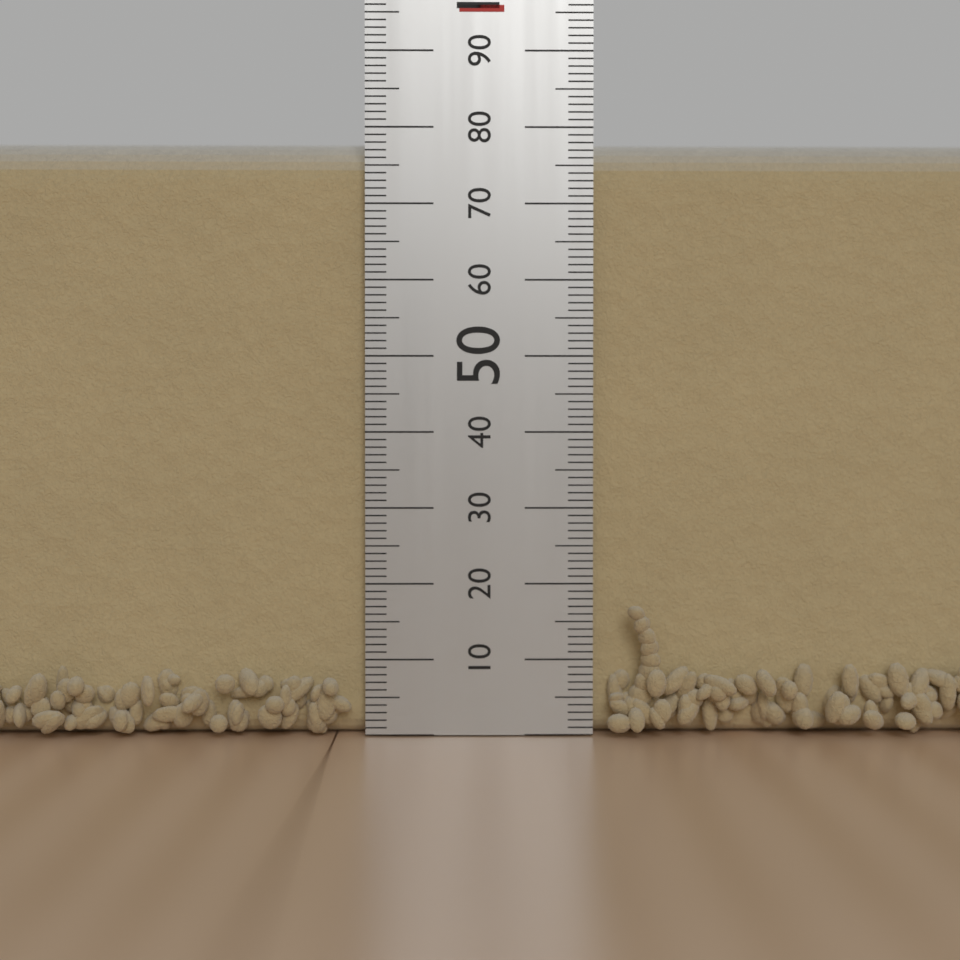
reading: 79 mm
